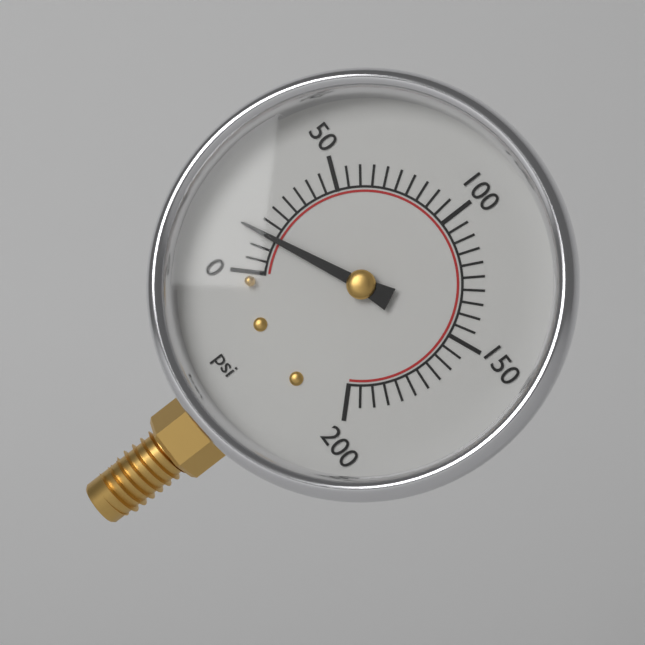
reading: 15 psi
